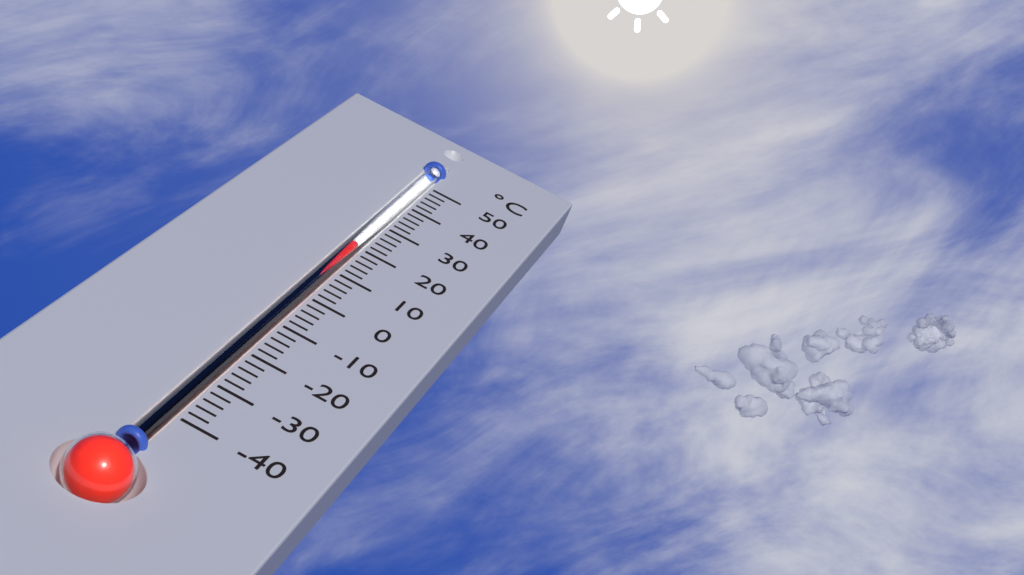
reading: 20 °C
